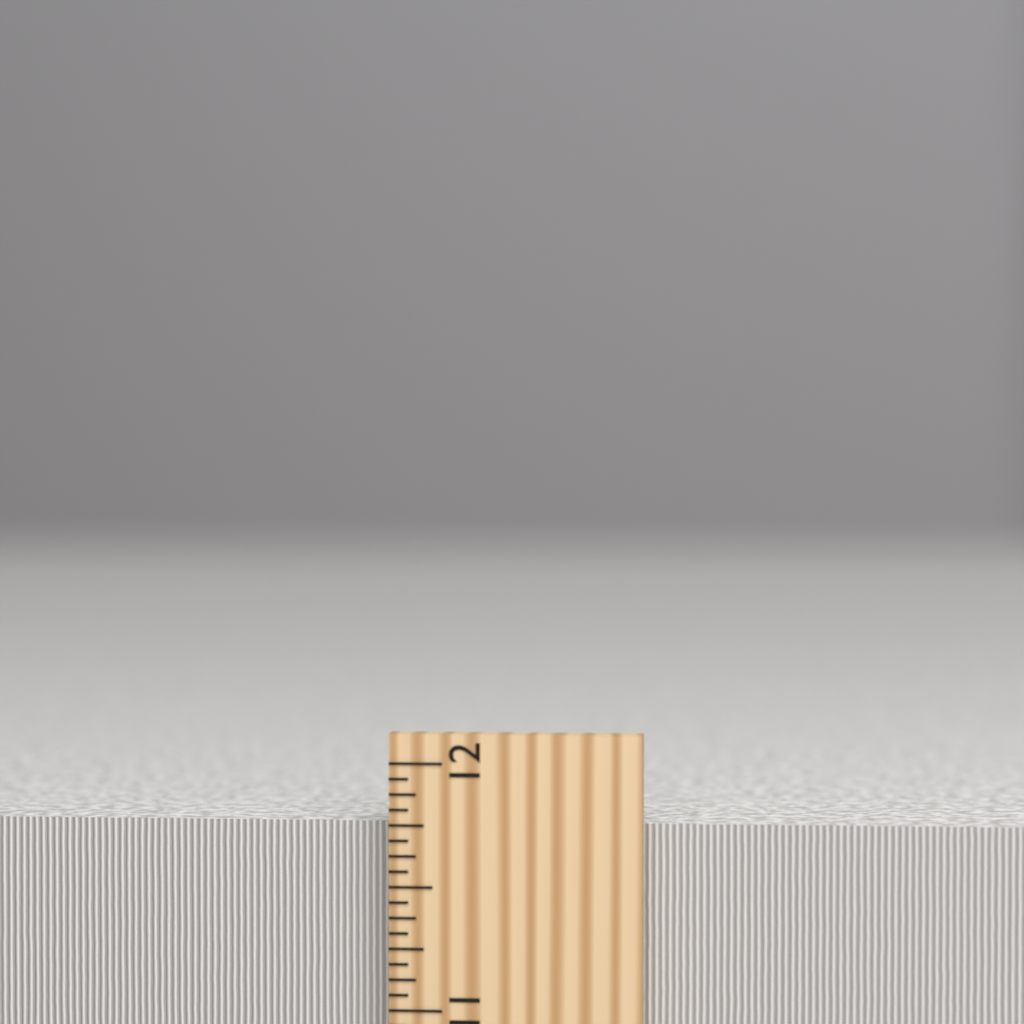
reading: 11.7500 inch
